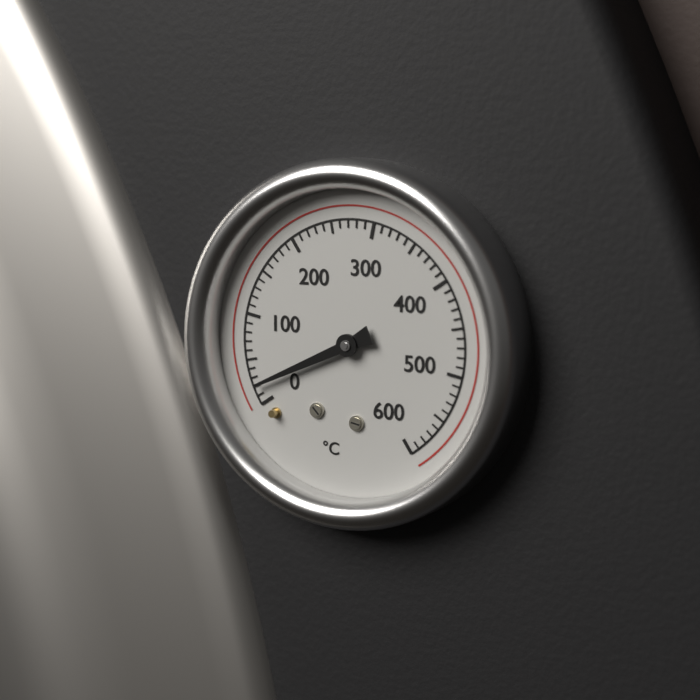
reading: 20 °C
